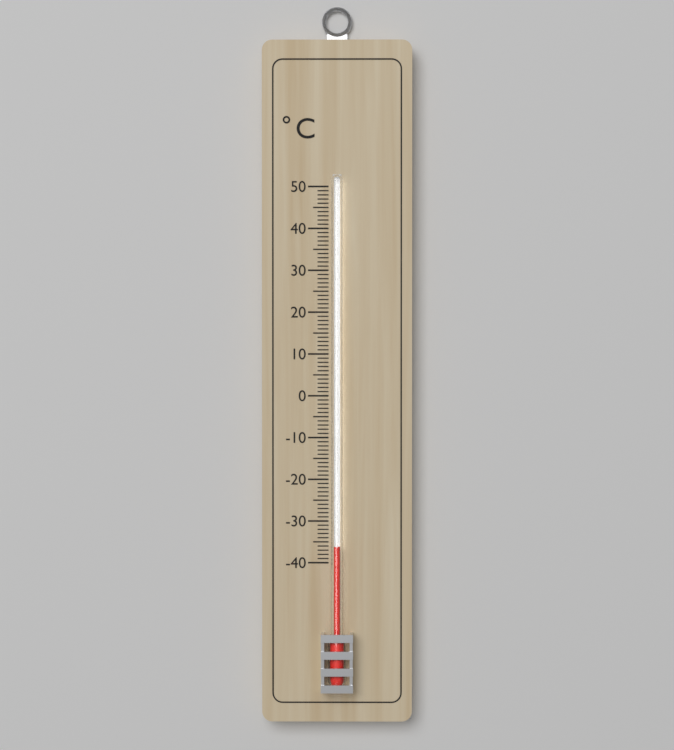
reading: -36 °C
